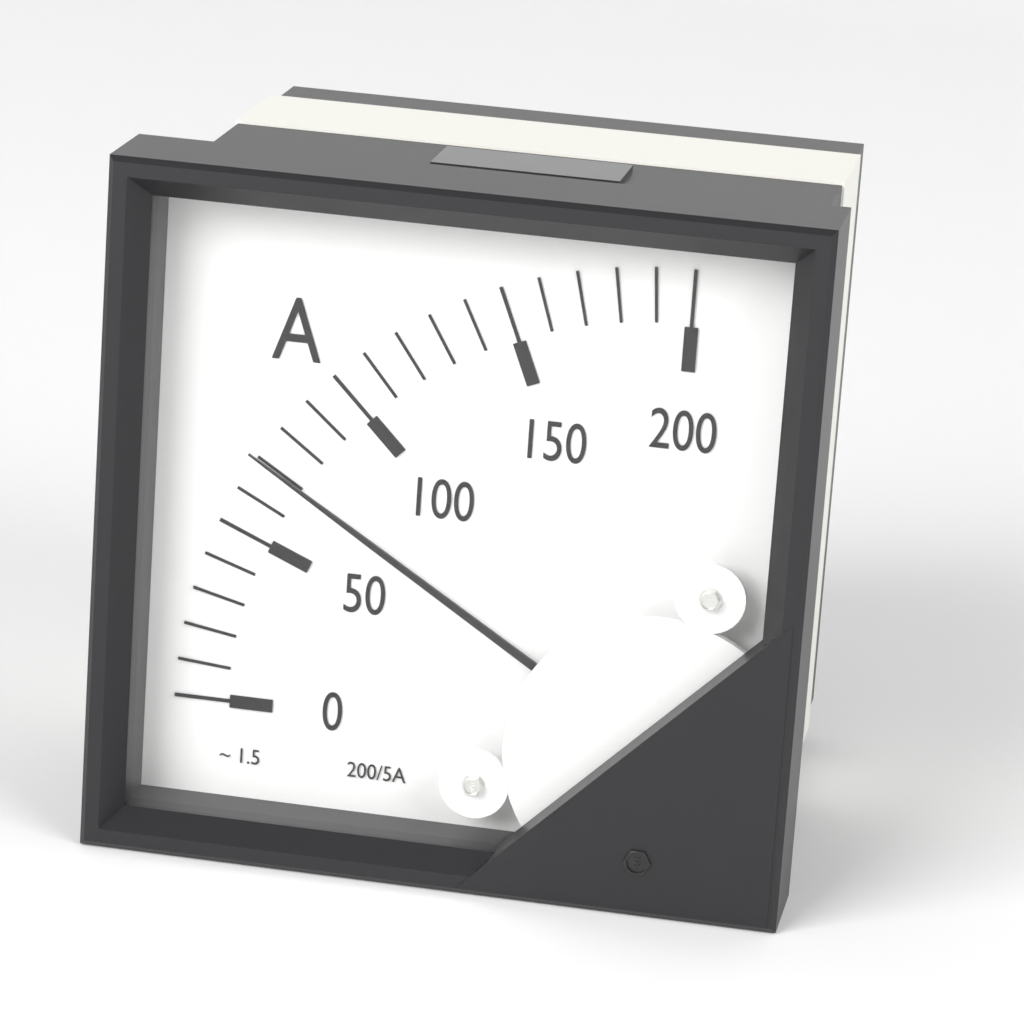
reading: 70 A
